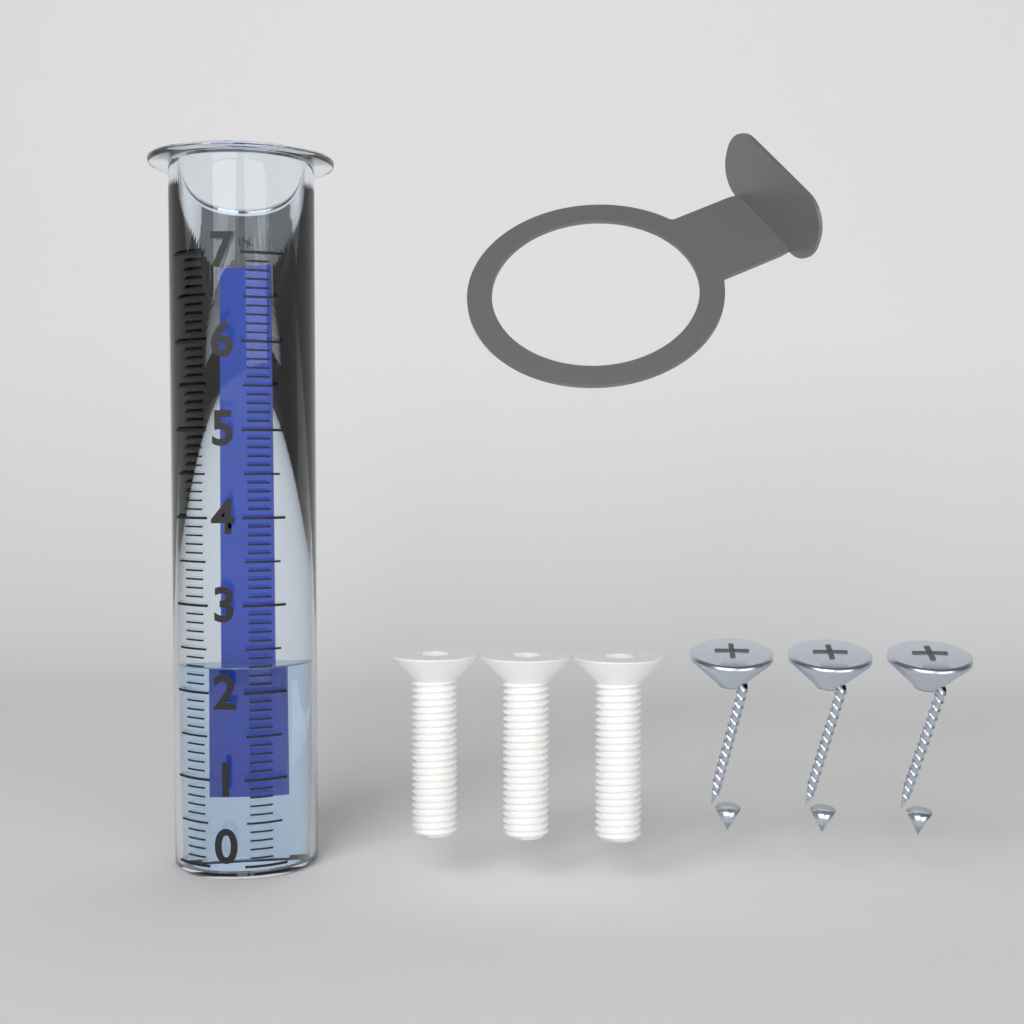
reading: 2.3 in
